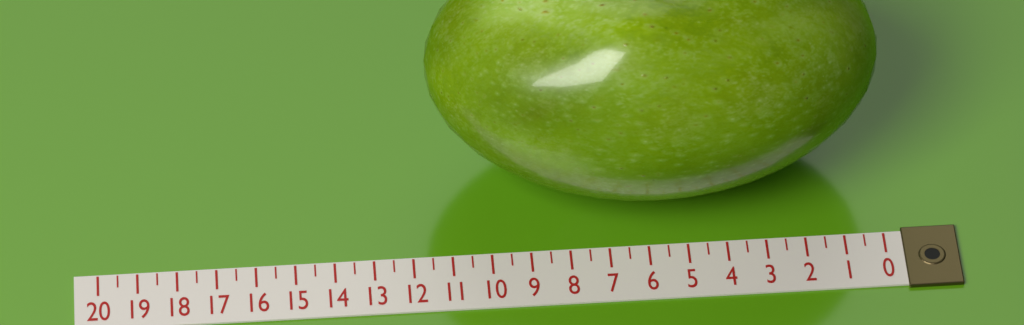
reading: 11.5 (no unit)
